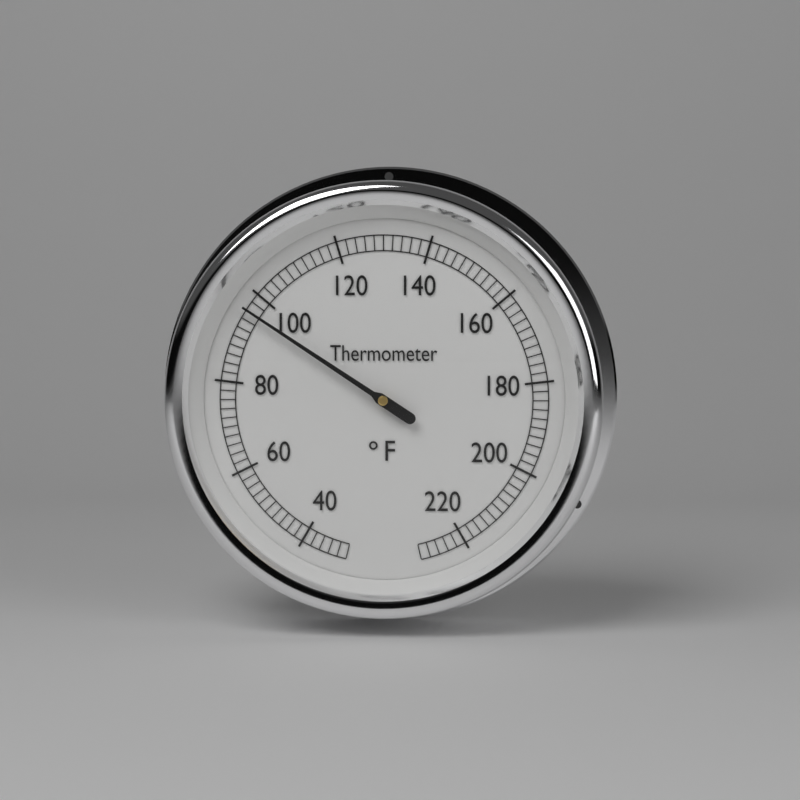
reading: 96 °F
